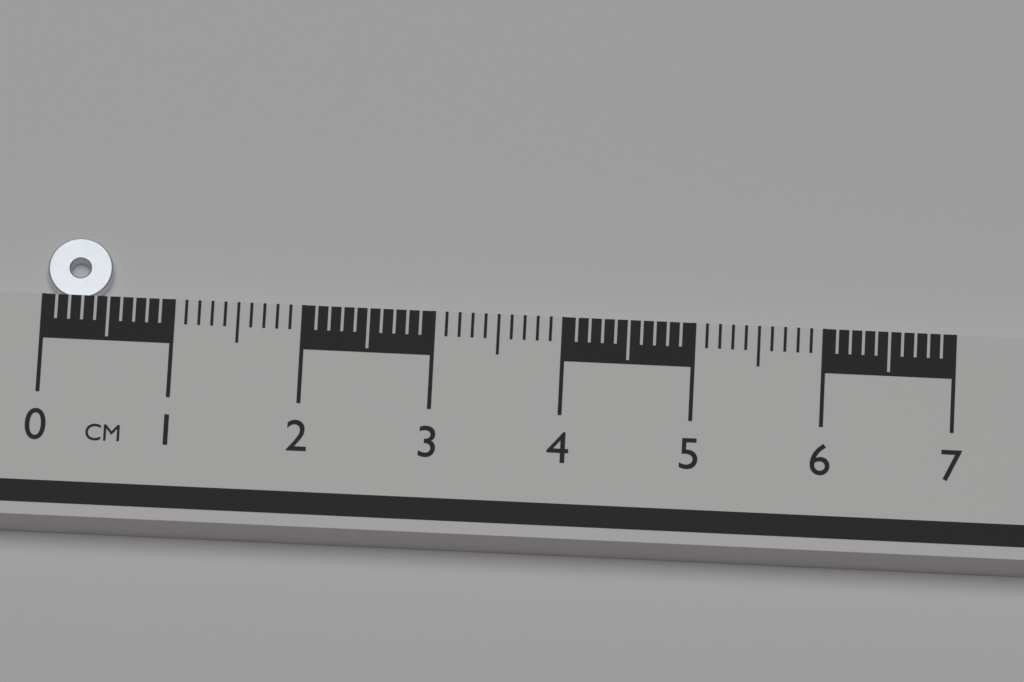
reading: 0.5 cm
